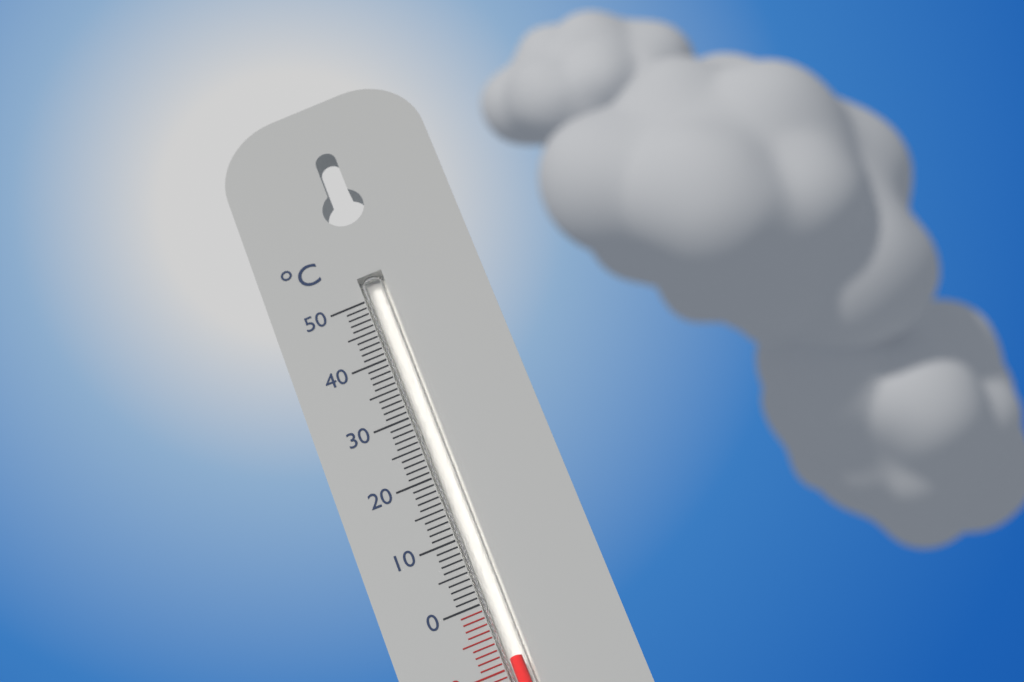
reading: -9 °C
